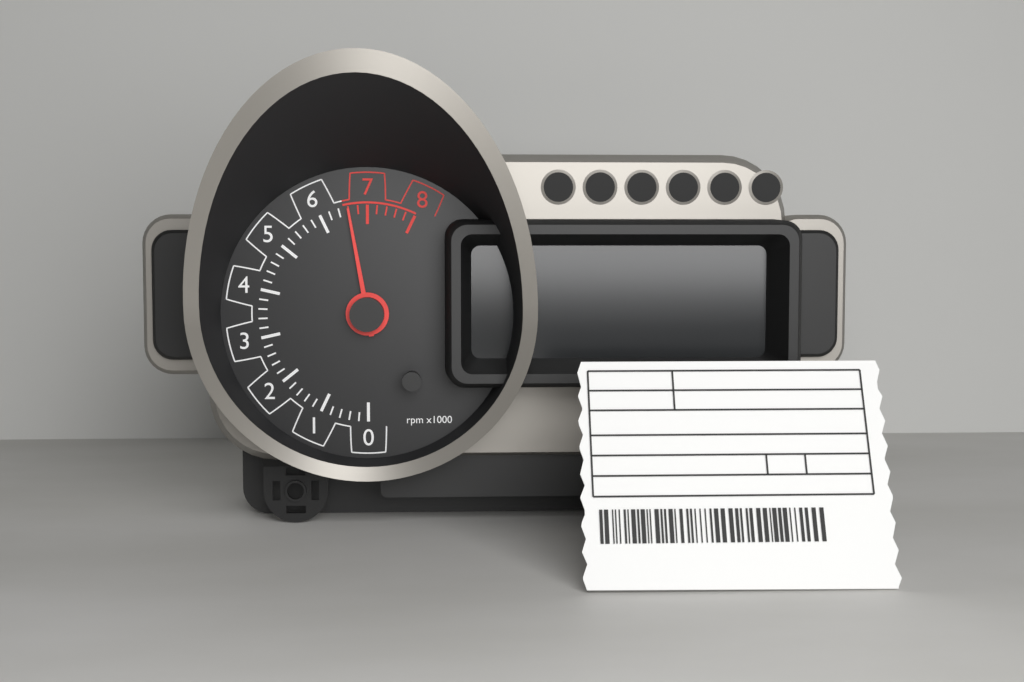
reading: 6.6 rpm x1000
